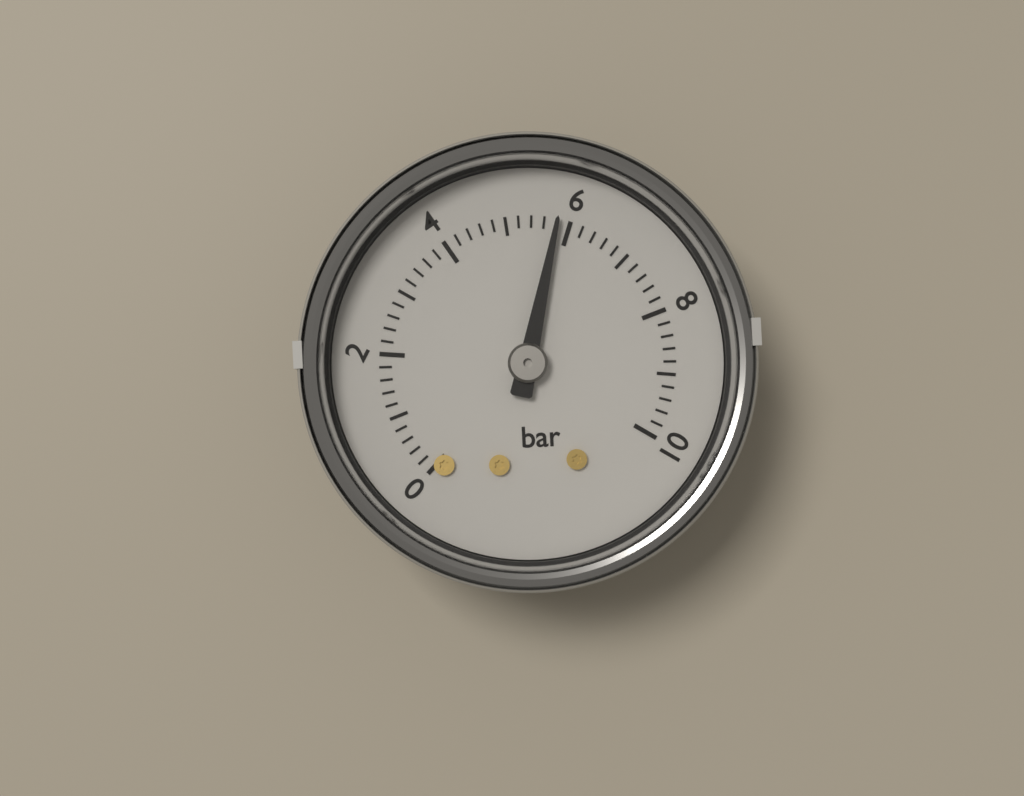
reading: 5.8 bar
